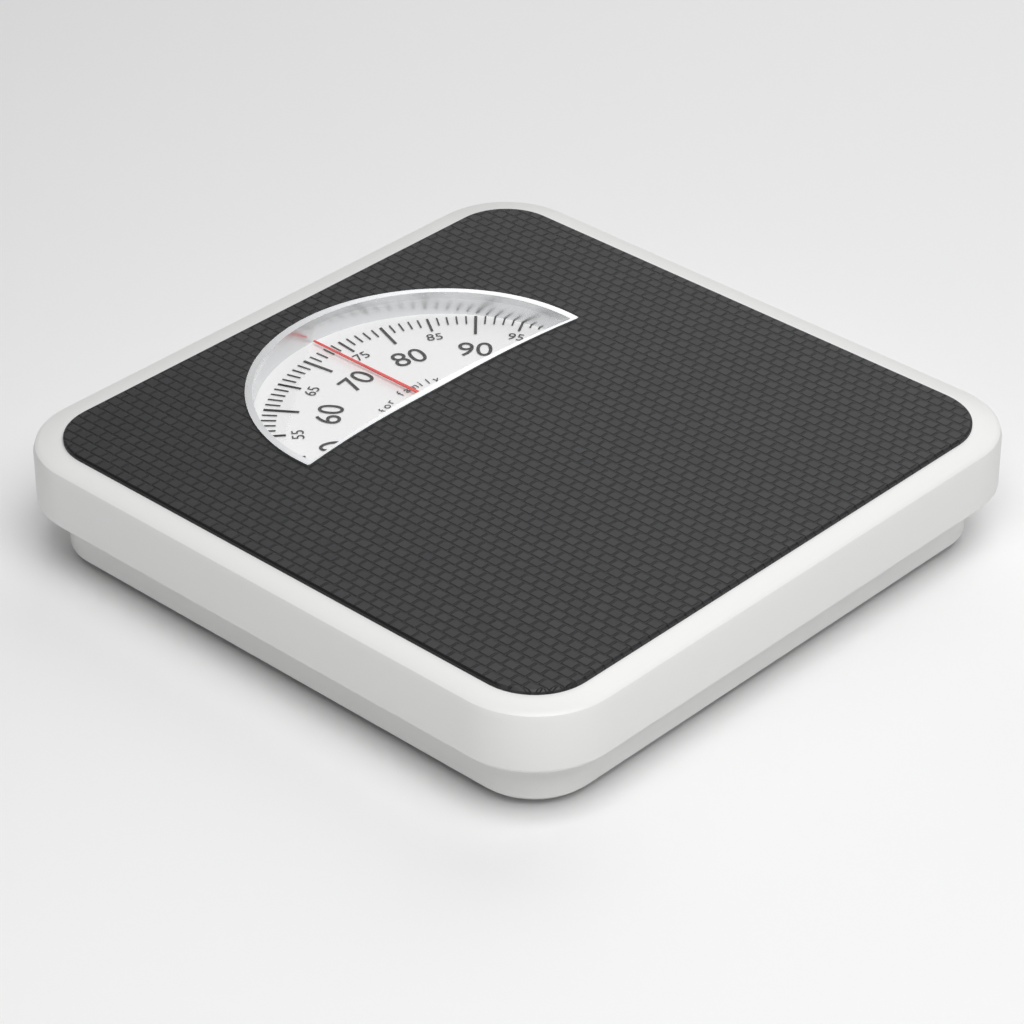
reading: 73 kg
